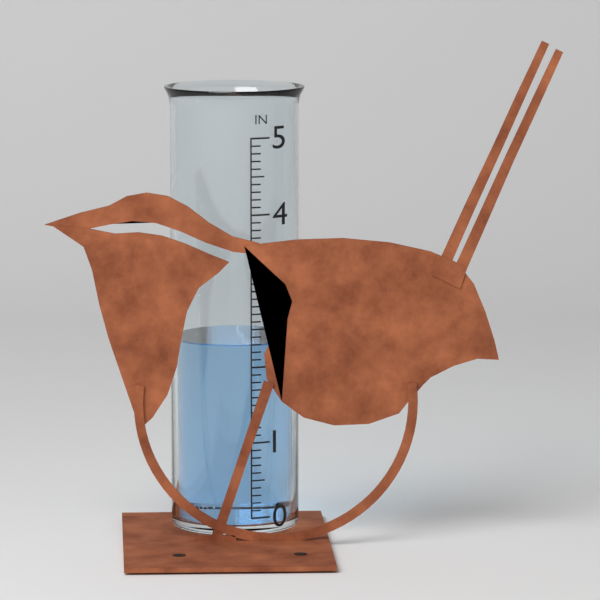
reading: 2.3 in
